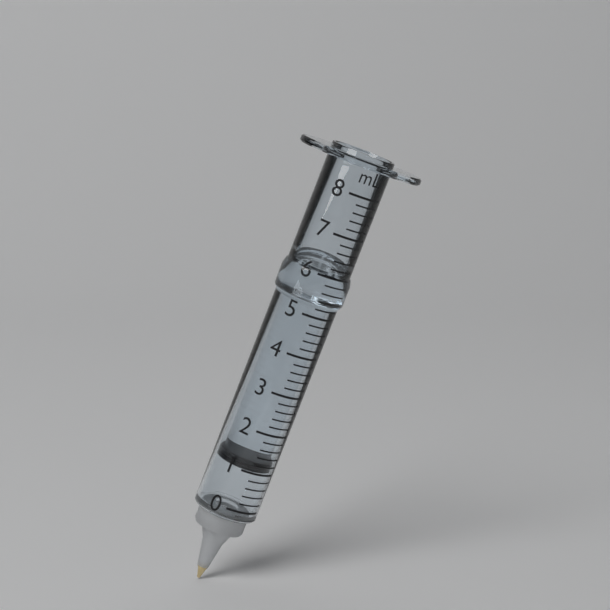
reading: 1.0 ml
